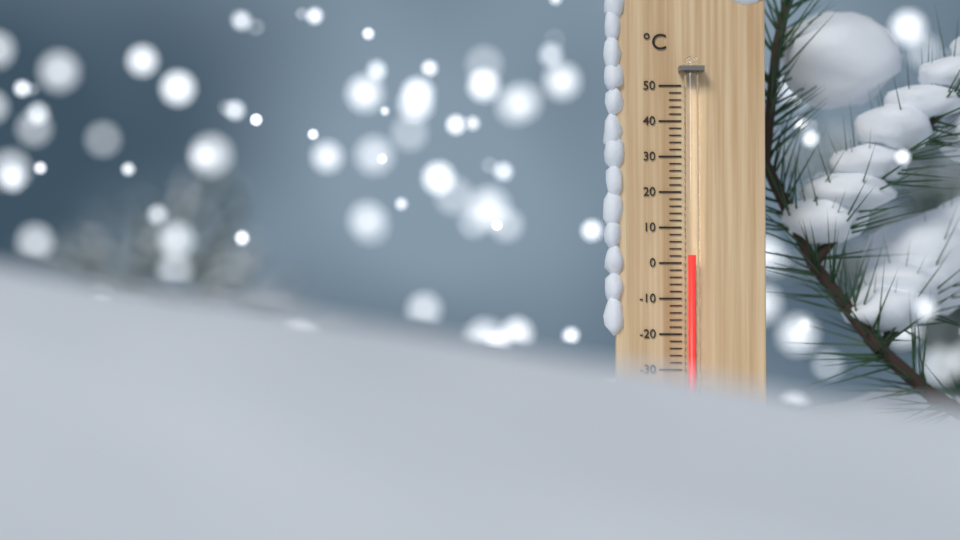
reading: 2 °C
